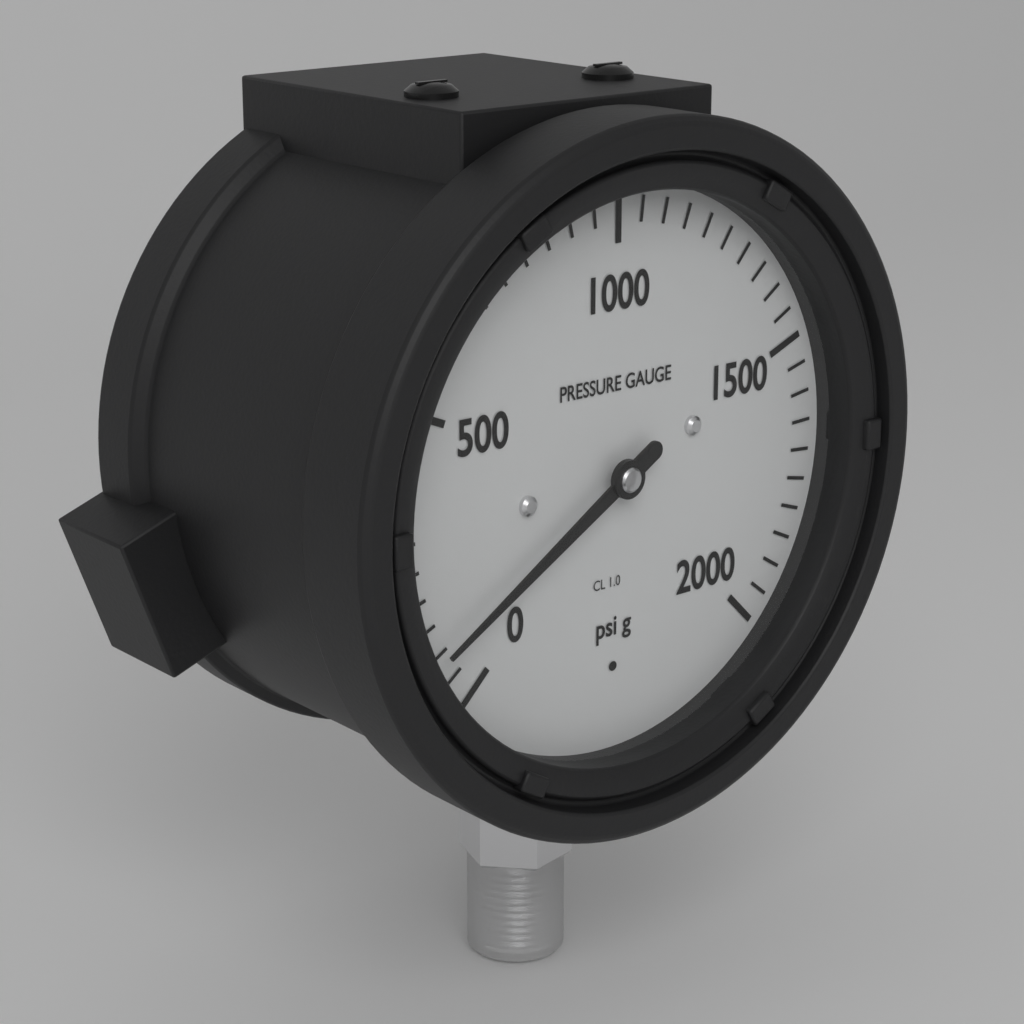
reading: 100 psi
